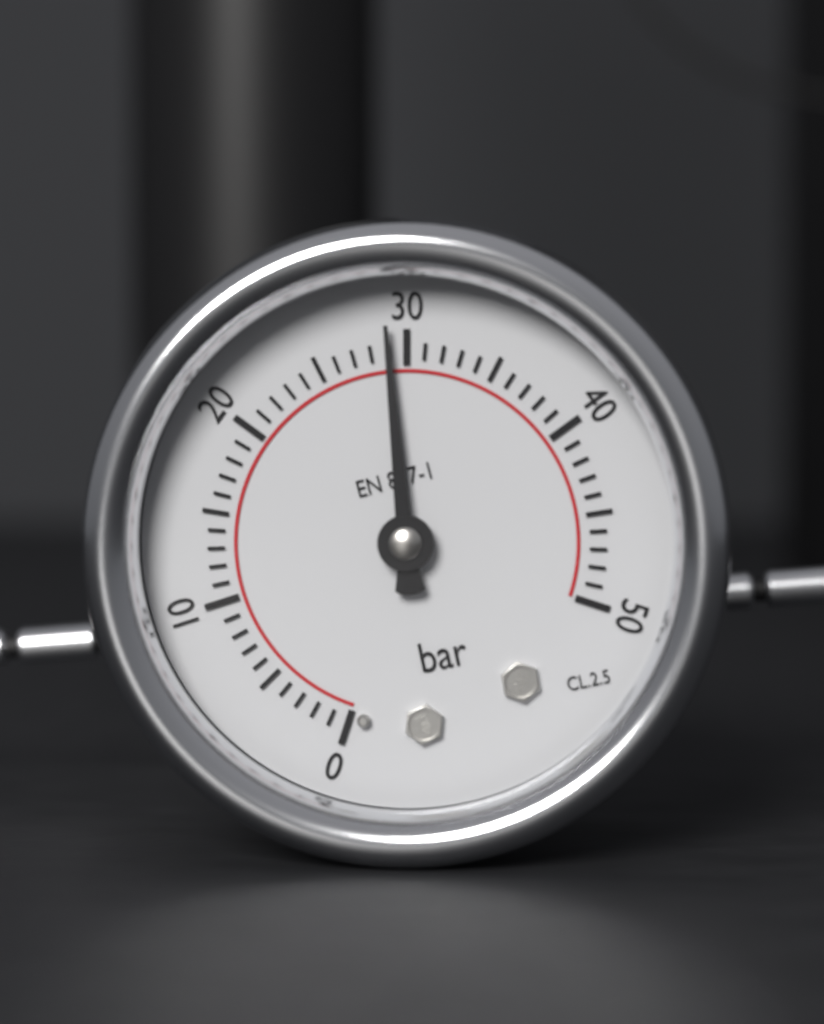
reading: 29 bar
